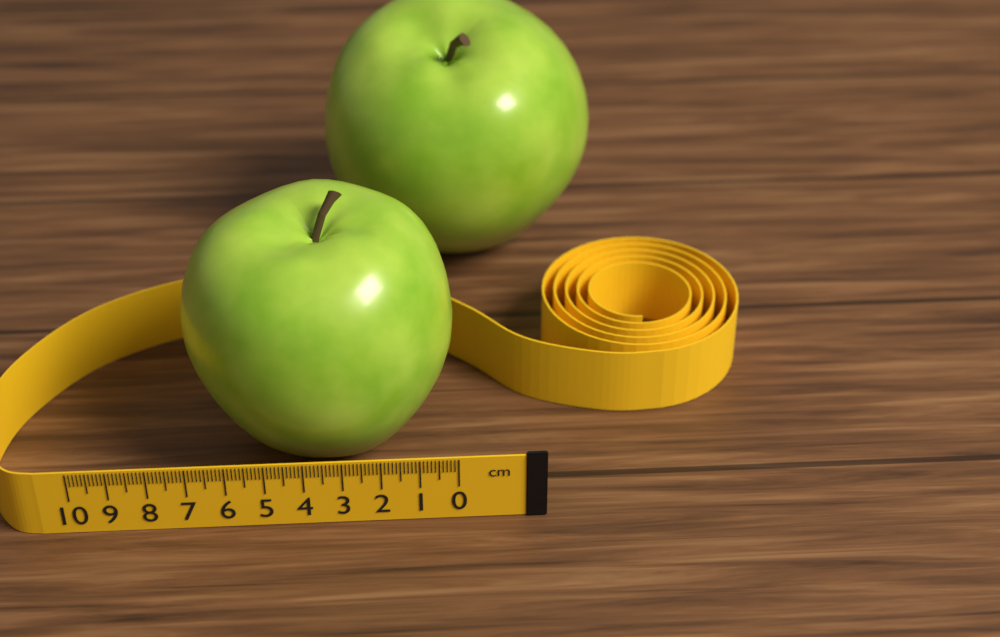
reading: 7.2 cm
